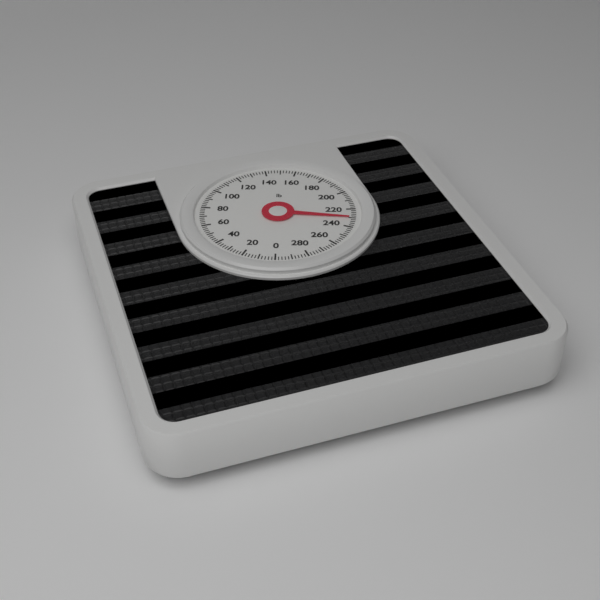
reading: 230 lb
